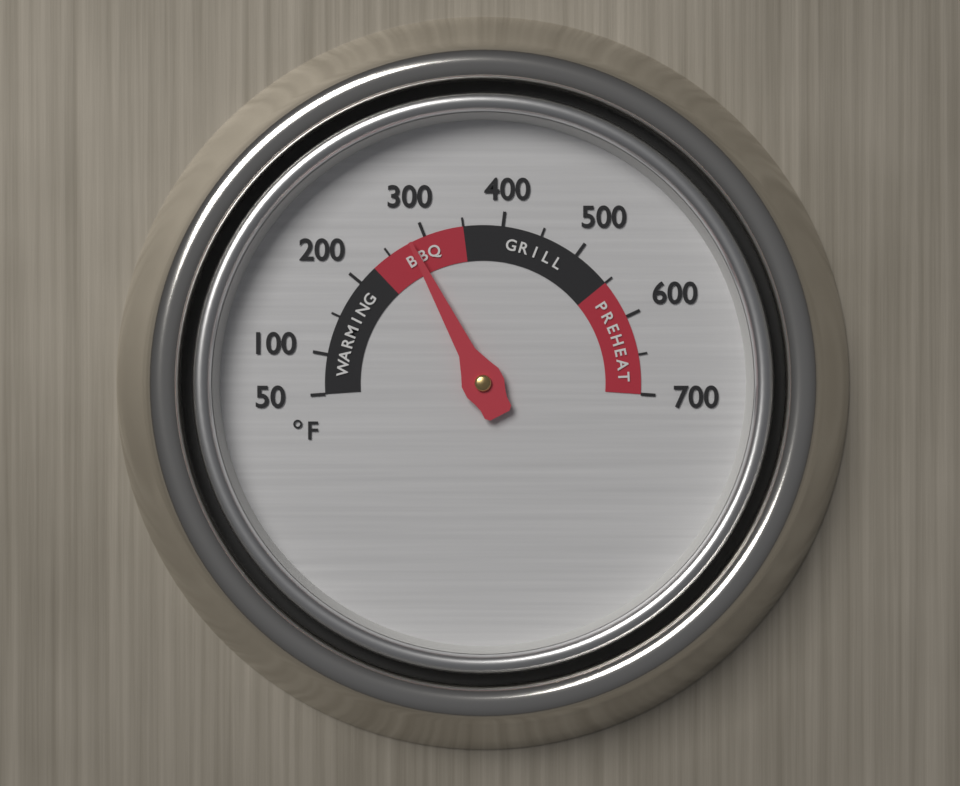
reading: 280 °F
